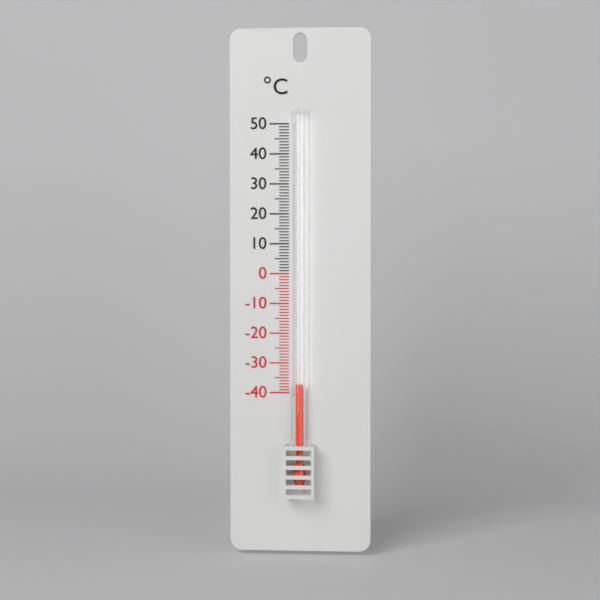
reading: -37 °C
